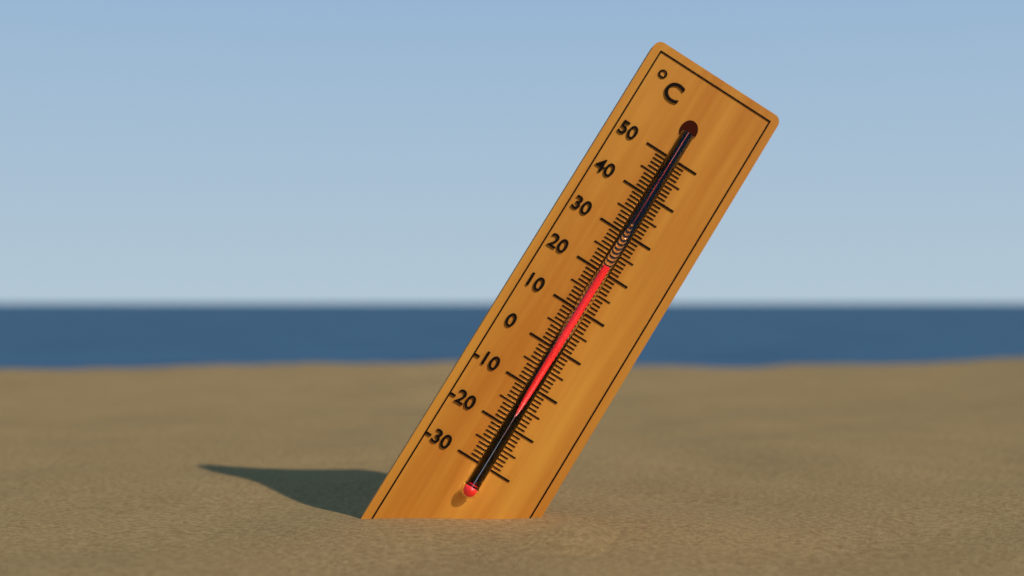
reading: 21 °C
